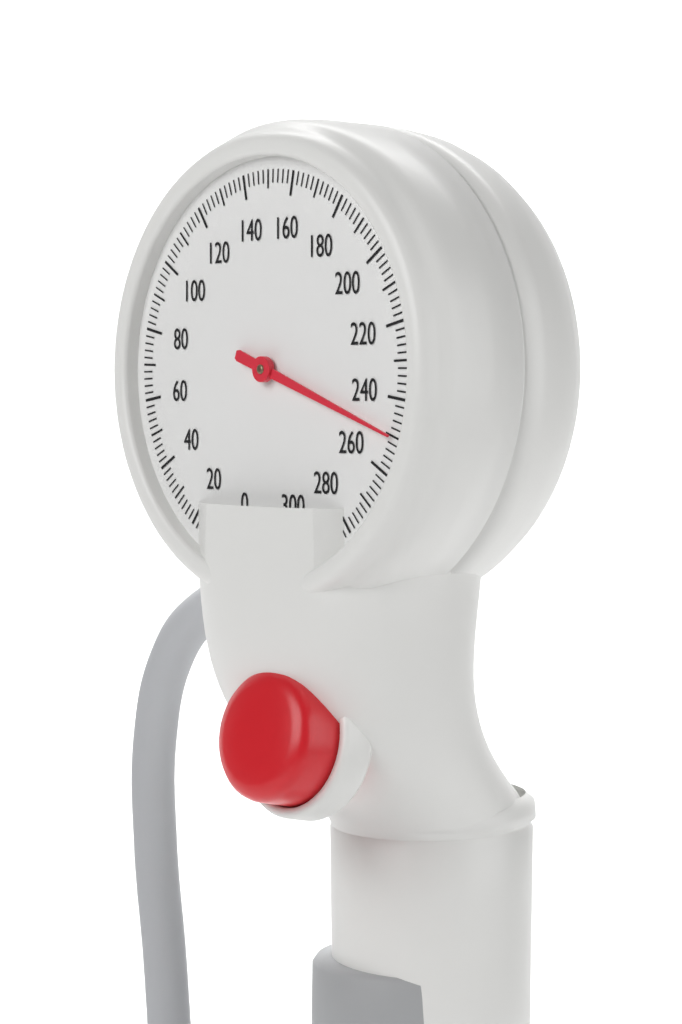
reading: 250 mmHg
